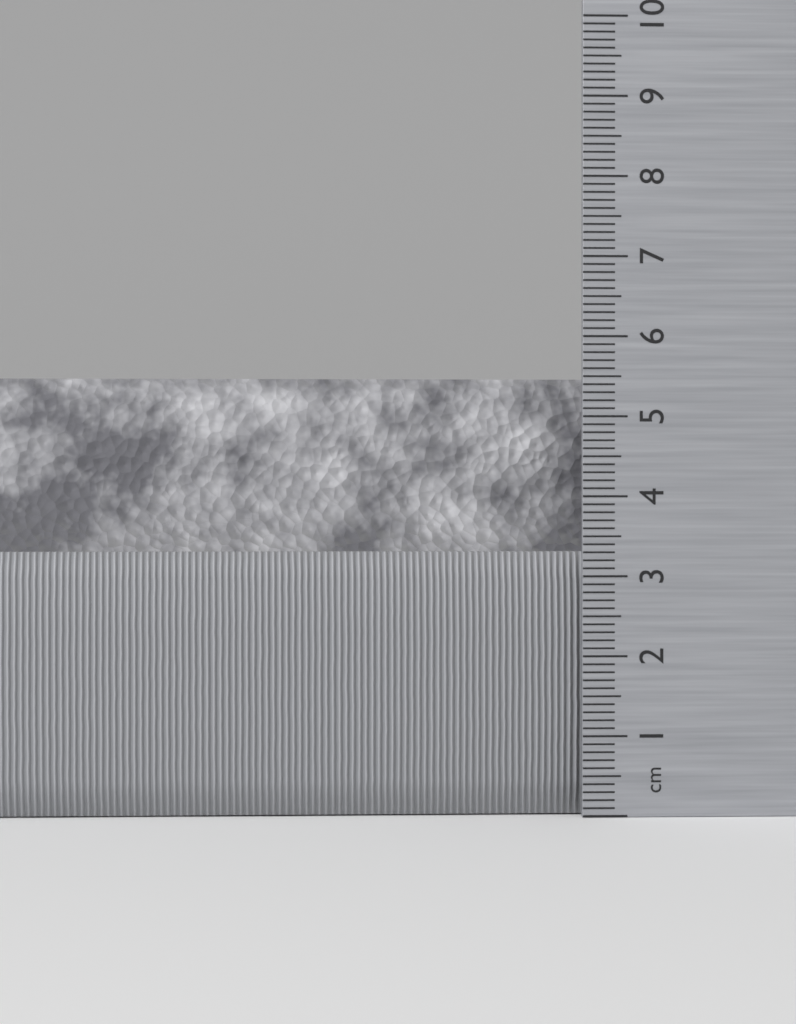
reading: 5.5 cm
